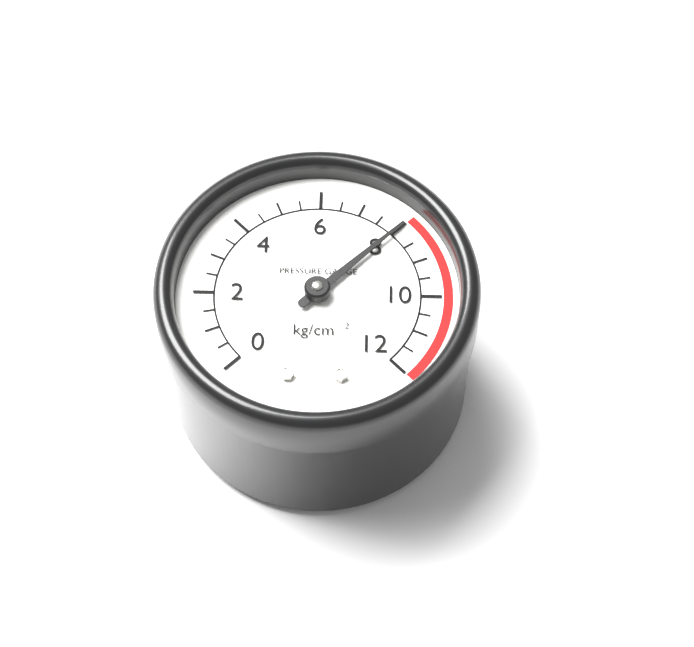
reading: 8.0 kg/cm²
